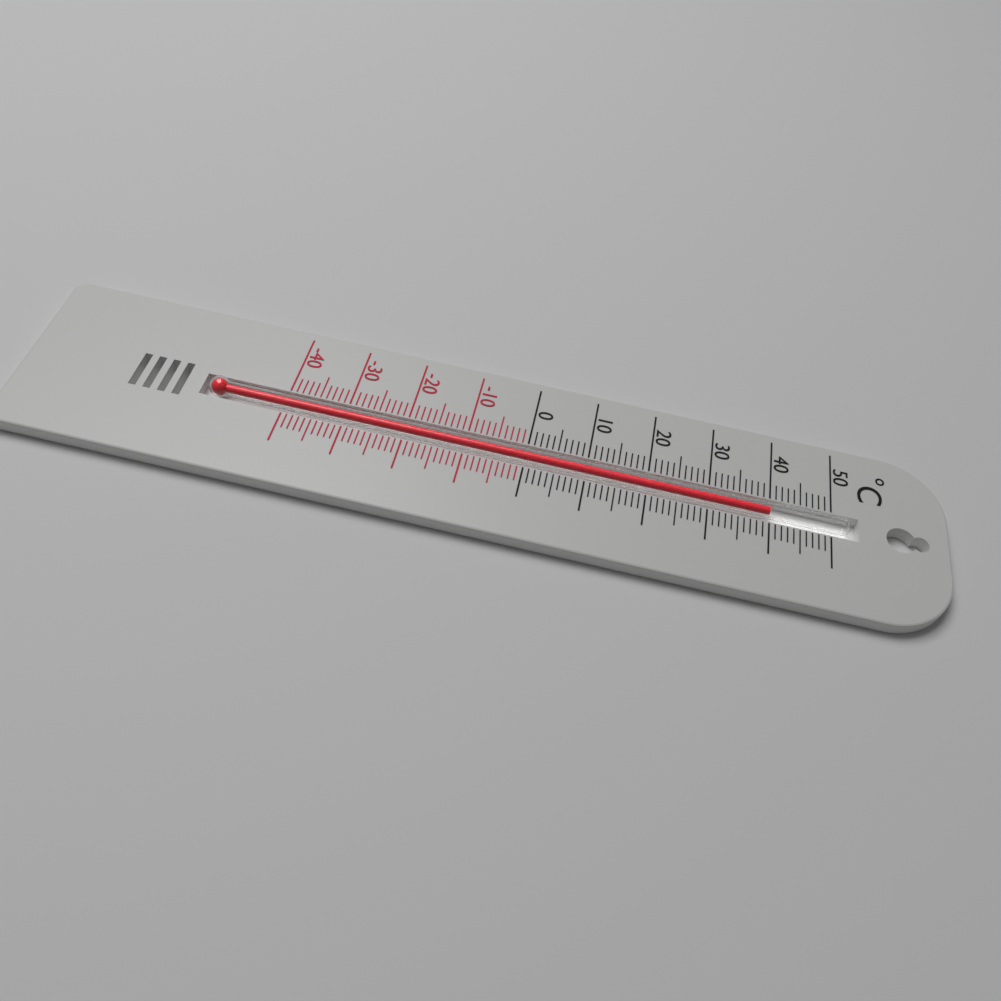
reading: 40 °C
